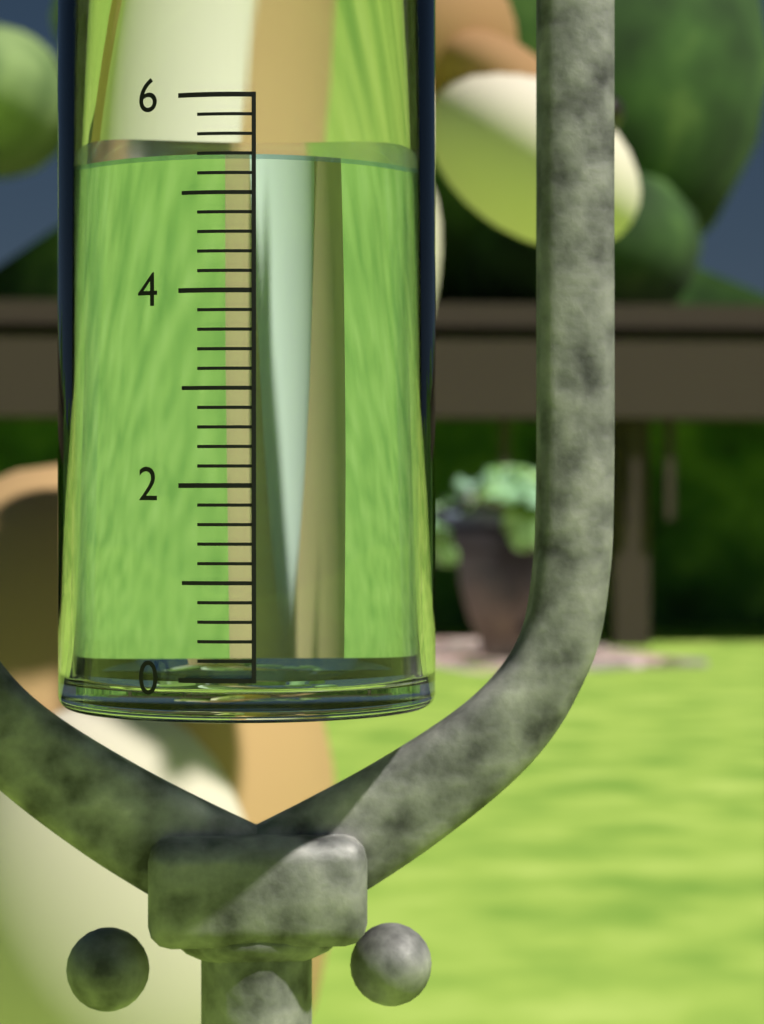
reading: 5.4 (no unit)
